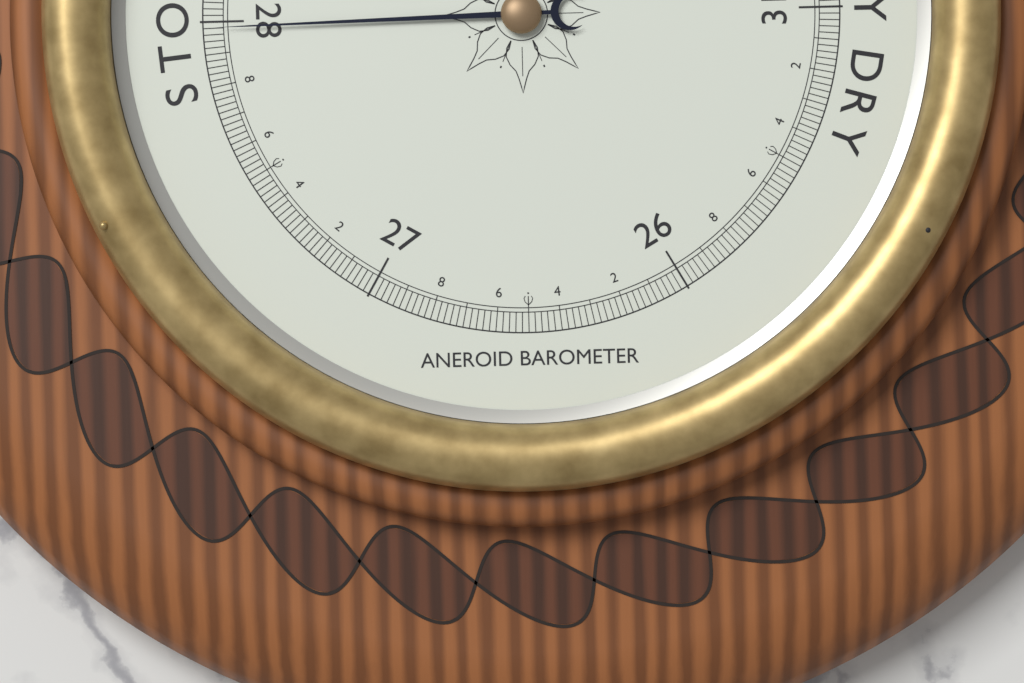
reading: 27.98 inHg
